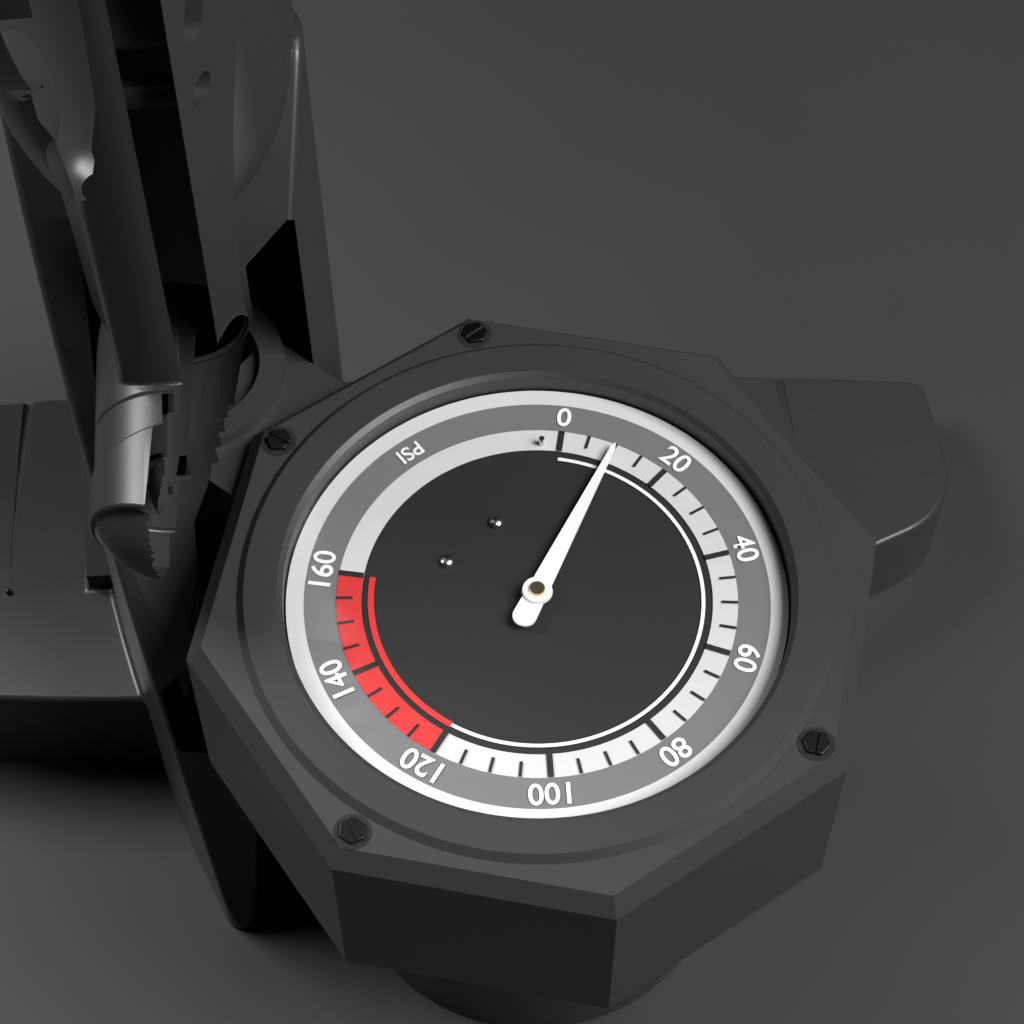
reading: 10 psi
